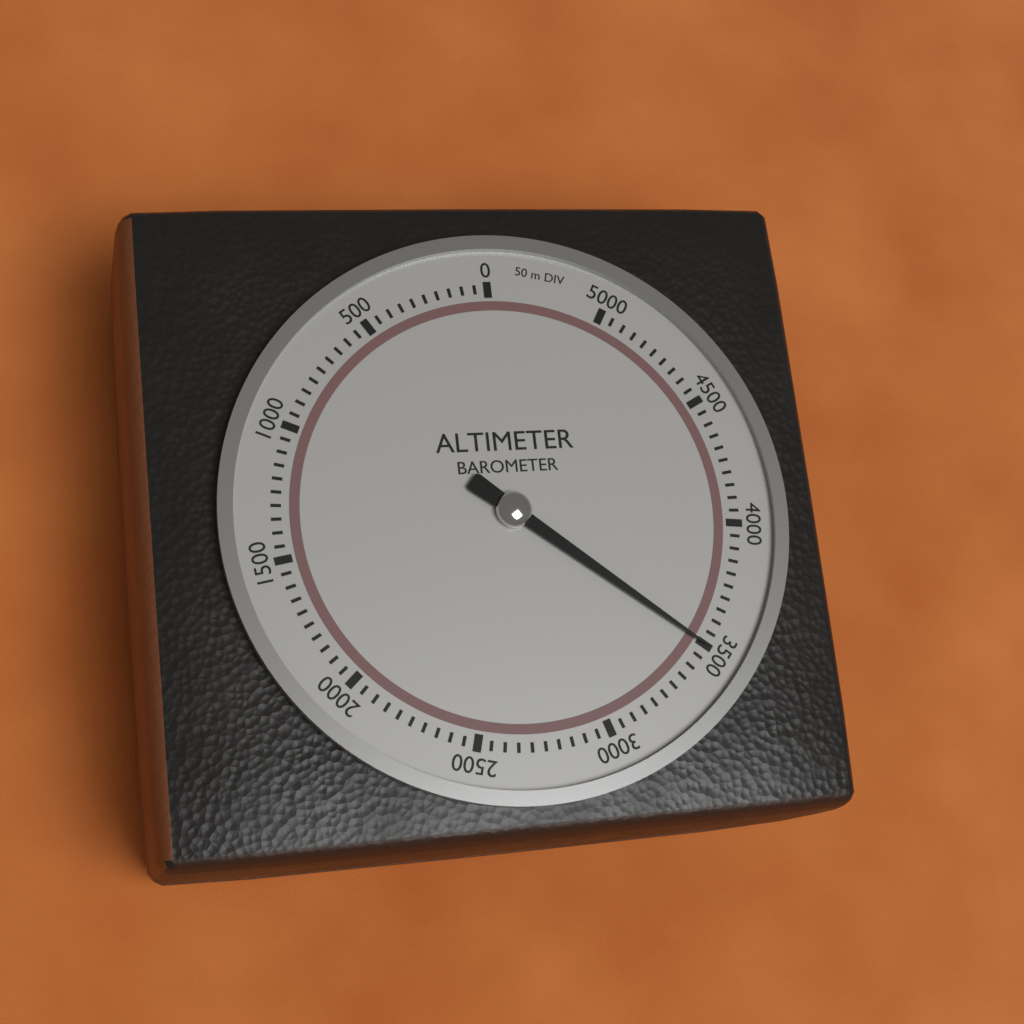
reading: 3500 m
